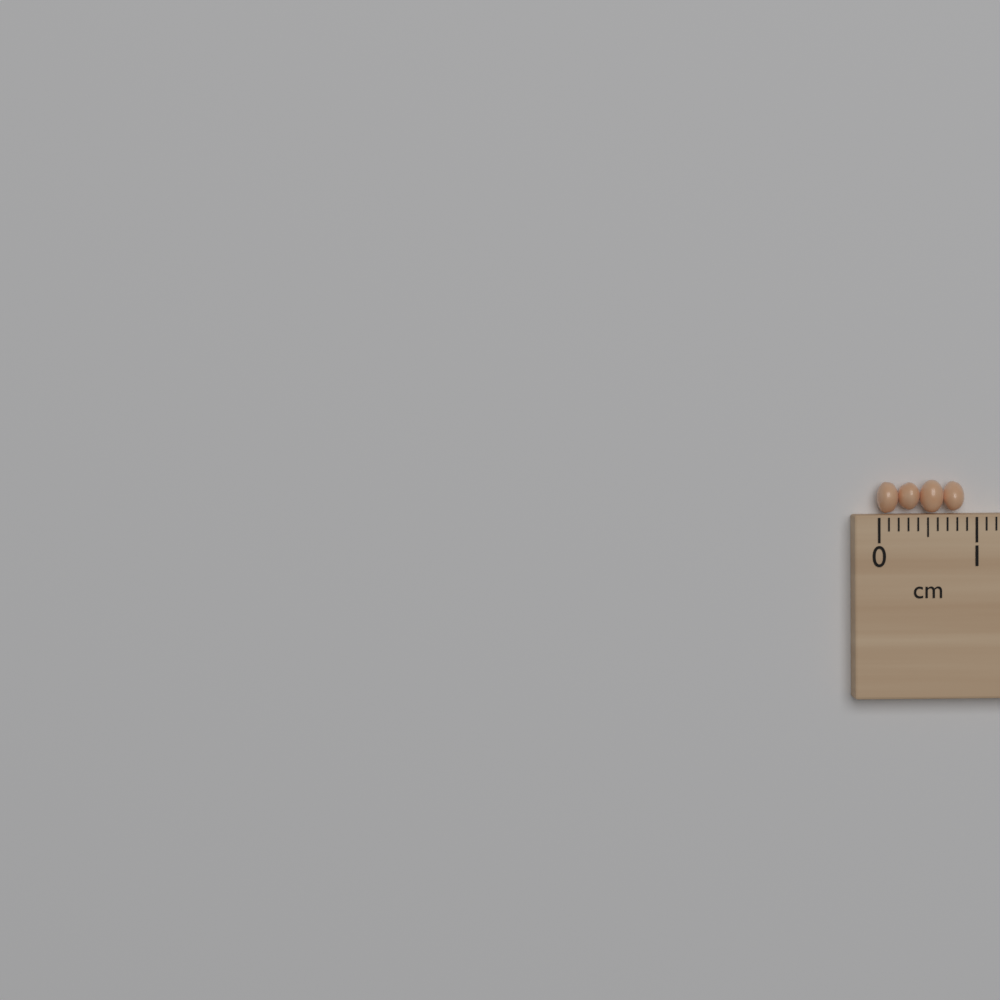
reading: 0.9 cm
